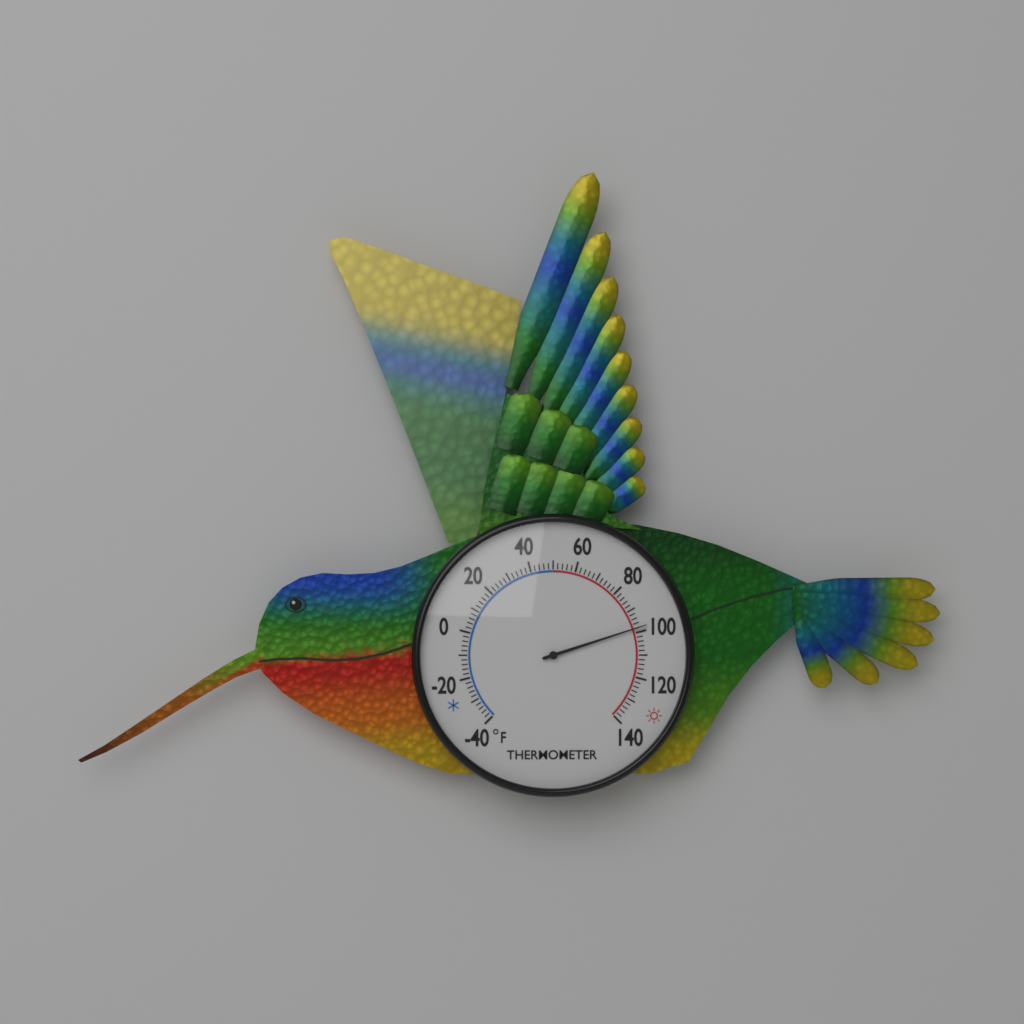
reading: 98 °F
